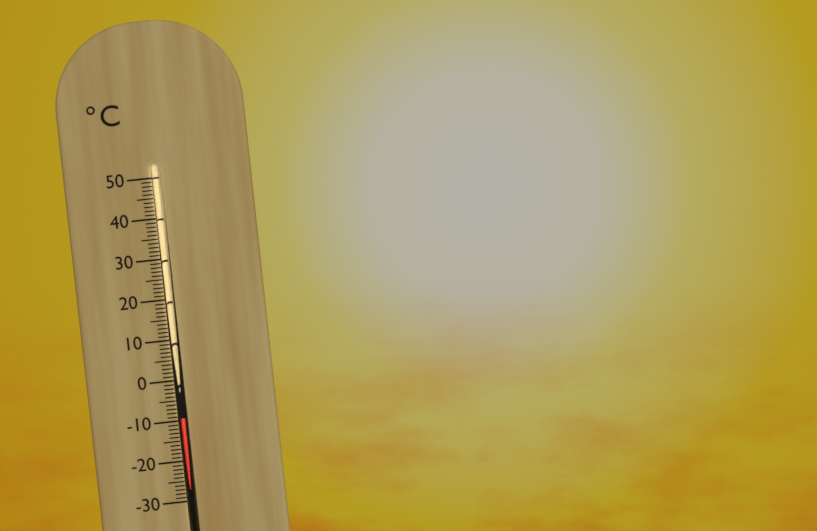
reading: -9 °C
